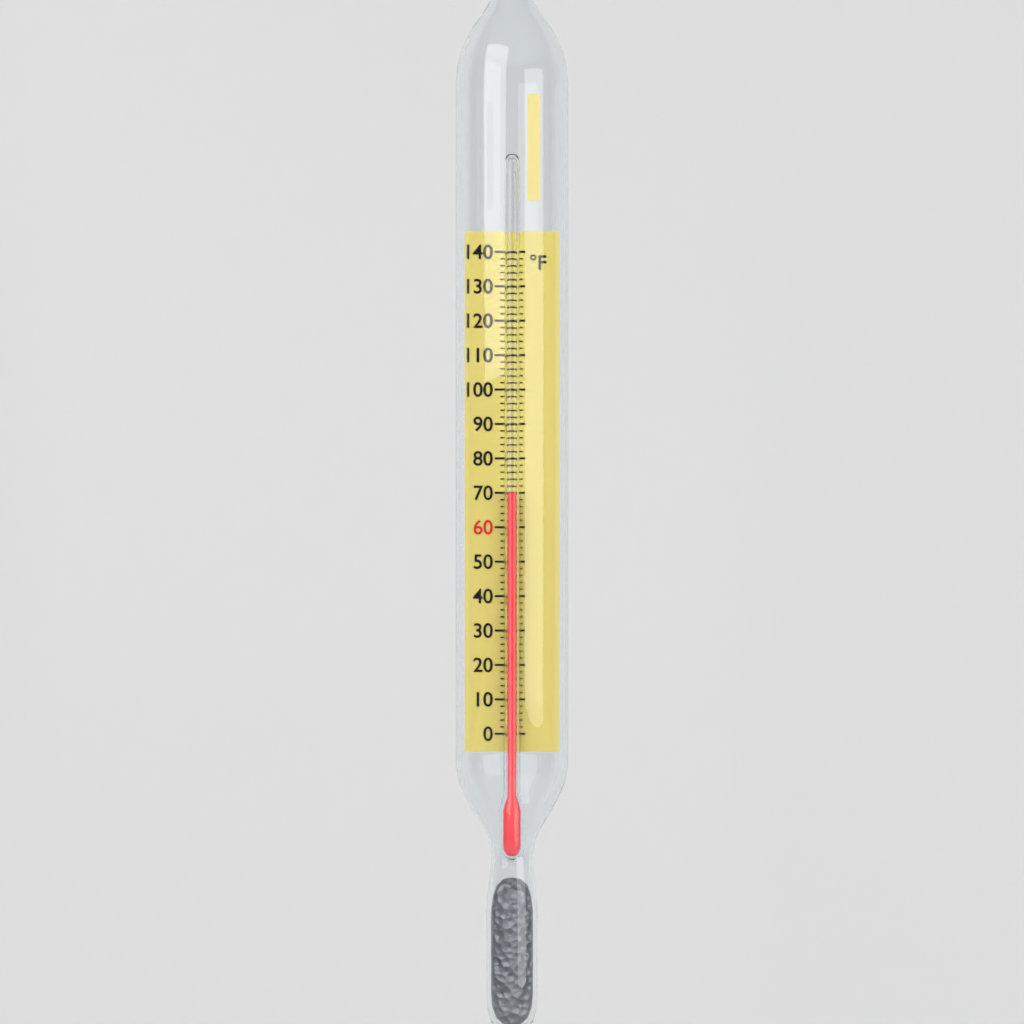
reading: 70 °F
